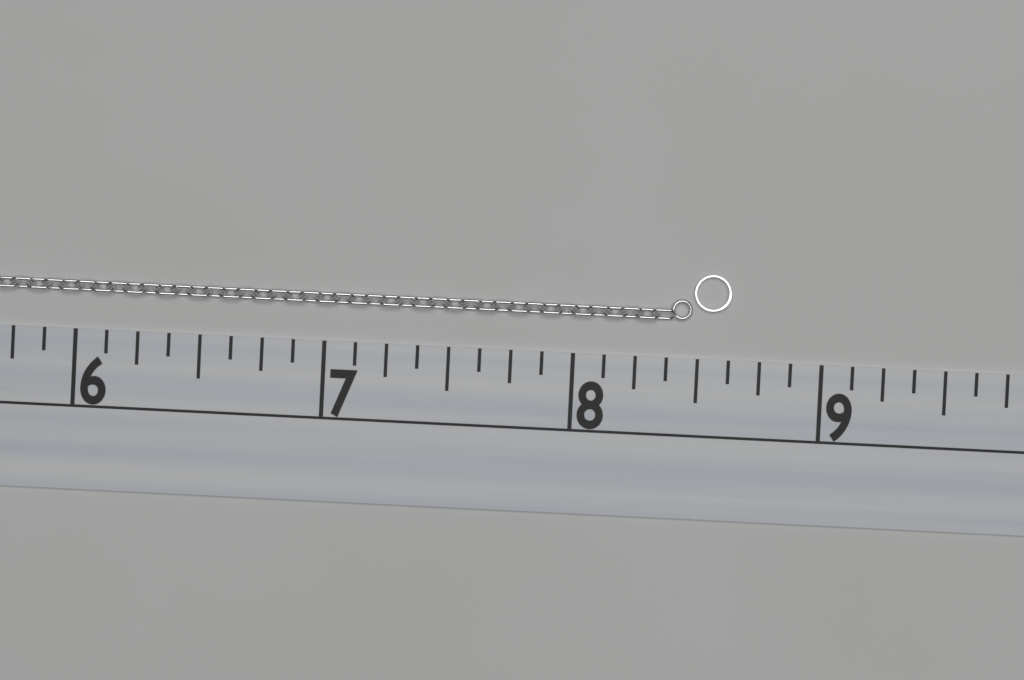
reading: 8.625 (no unit)
